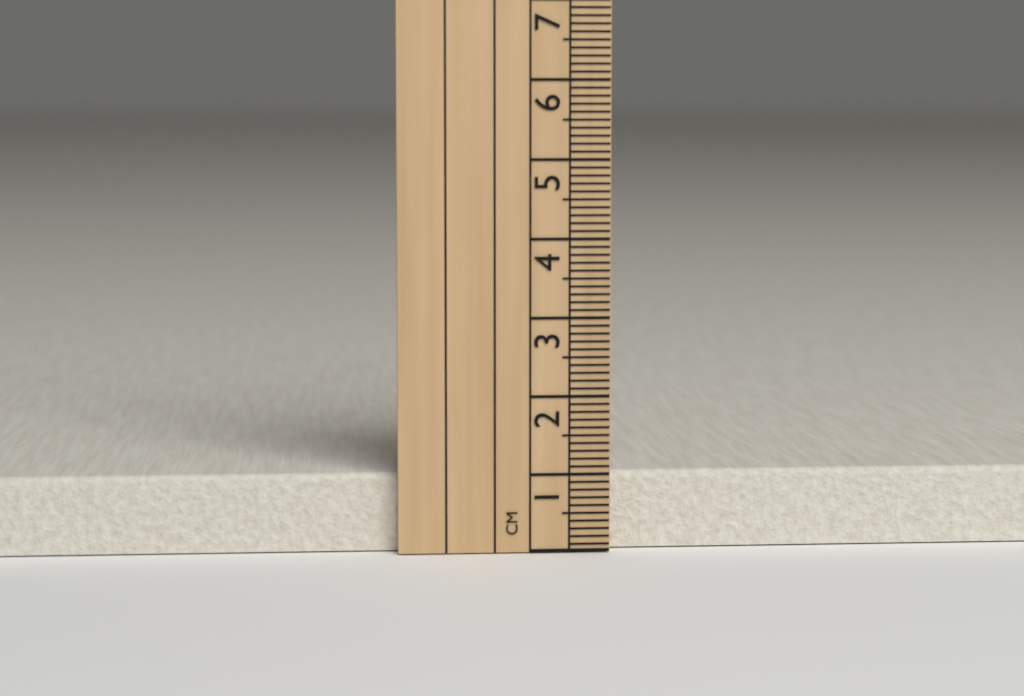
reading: 1.0 cm
